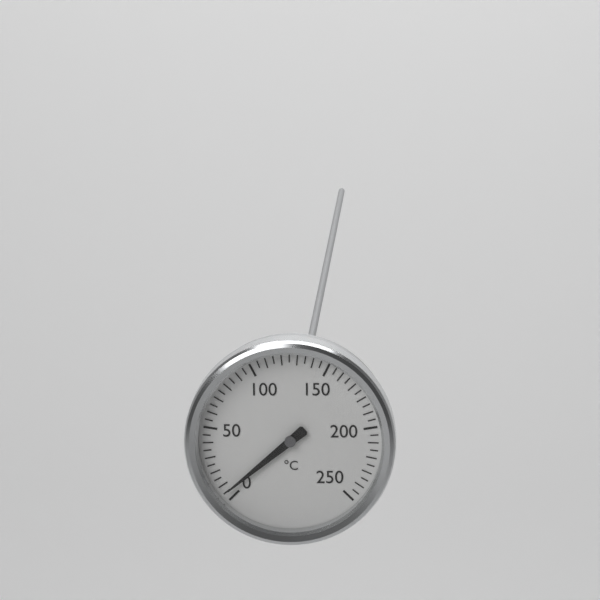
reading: 5 °C
